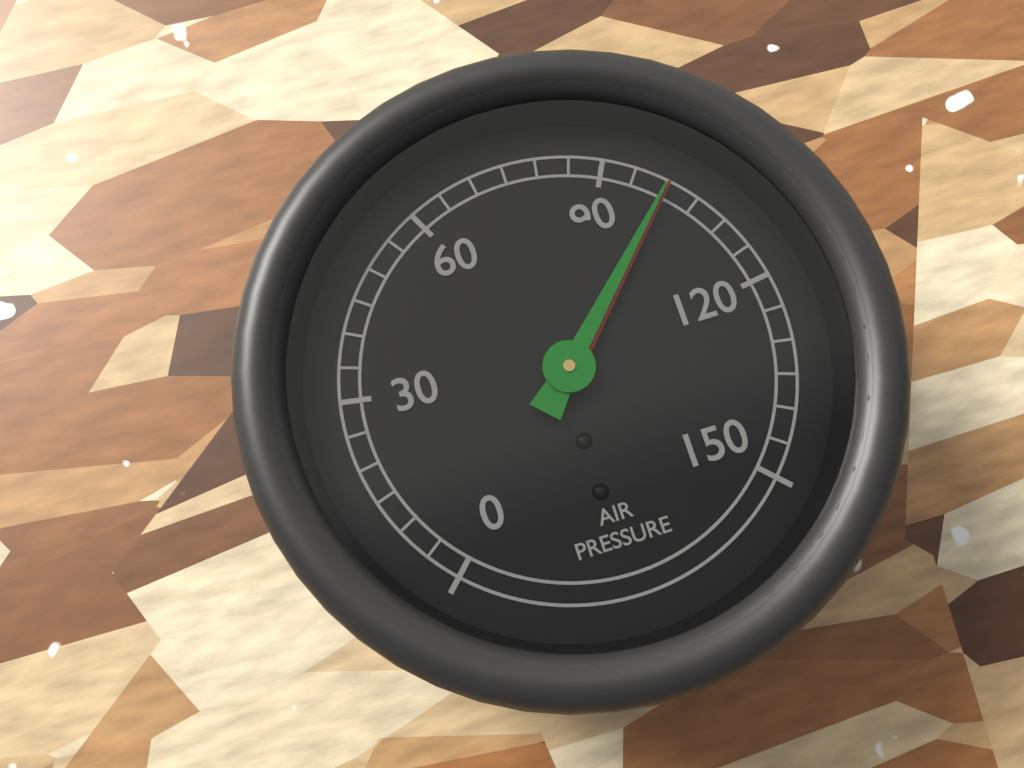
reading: 100 (no unit)
